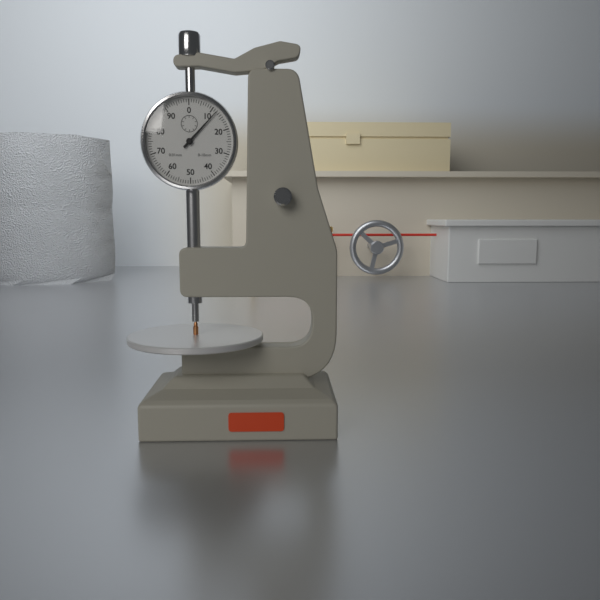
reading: 0.12 mm
